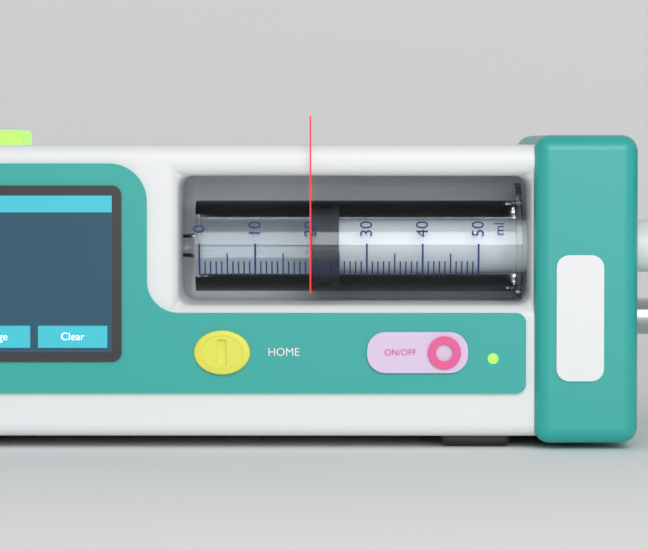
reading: 20 ml
